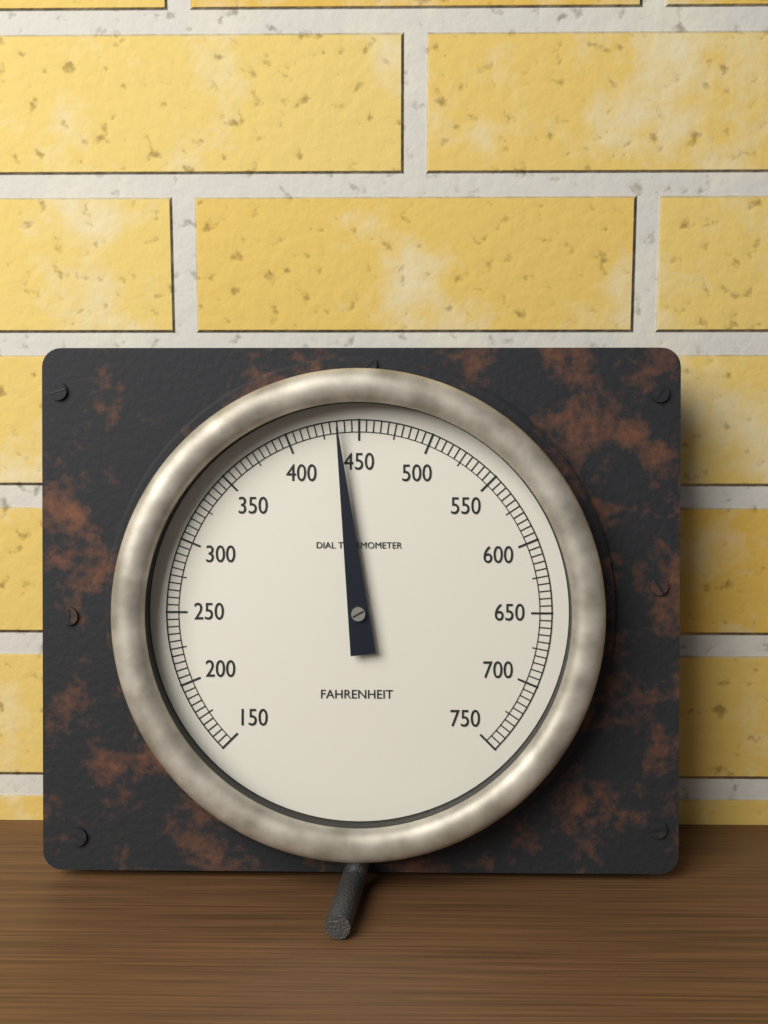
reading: 435 °F
